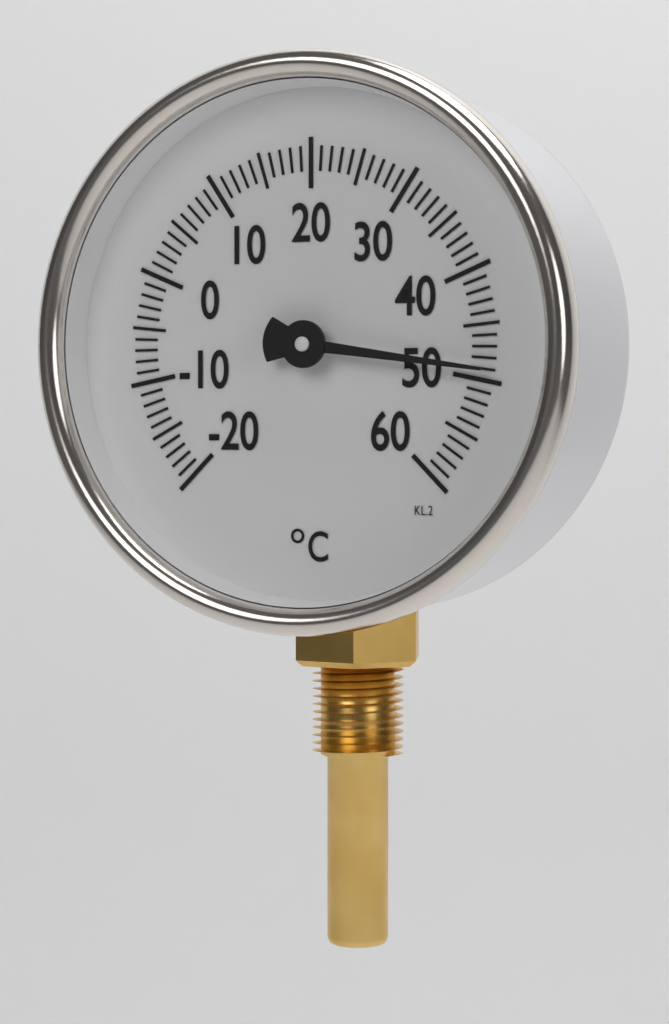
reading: 49 °C
